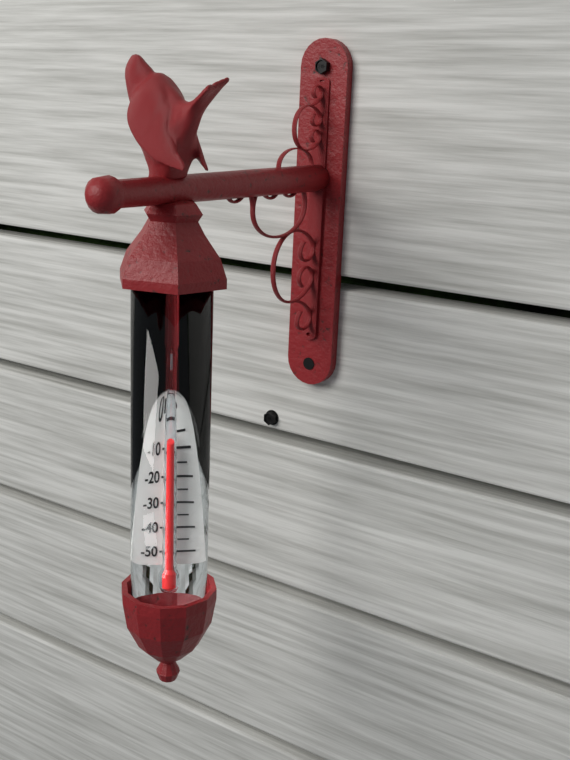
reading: -5 °C
